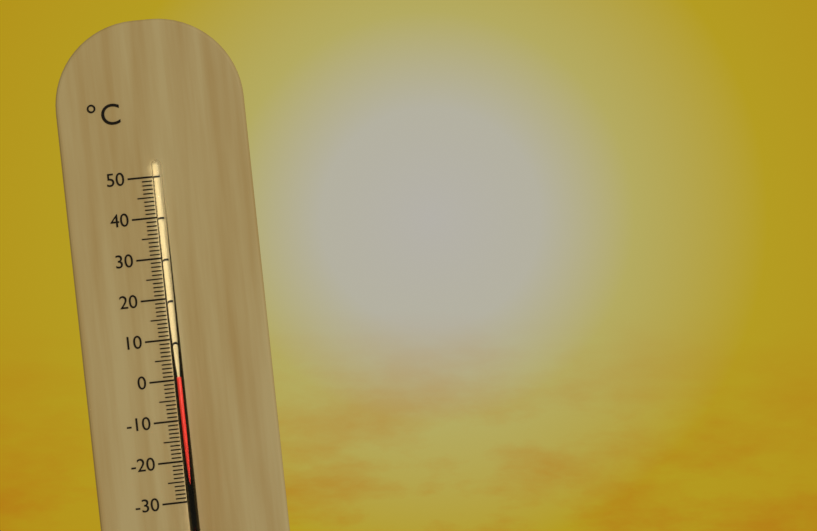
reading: 1 °C
